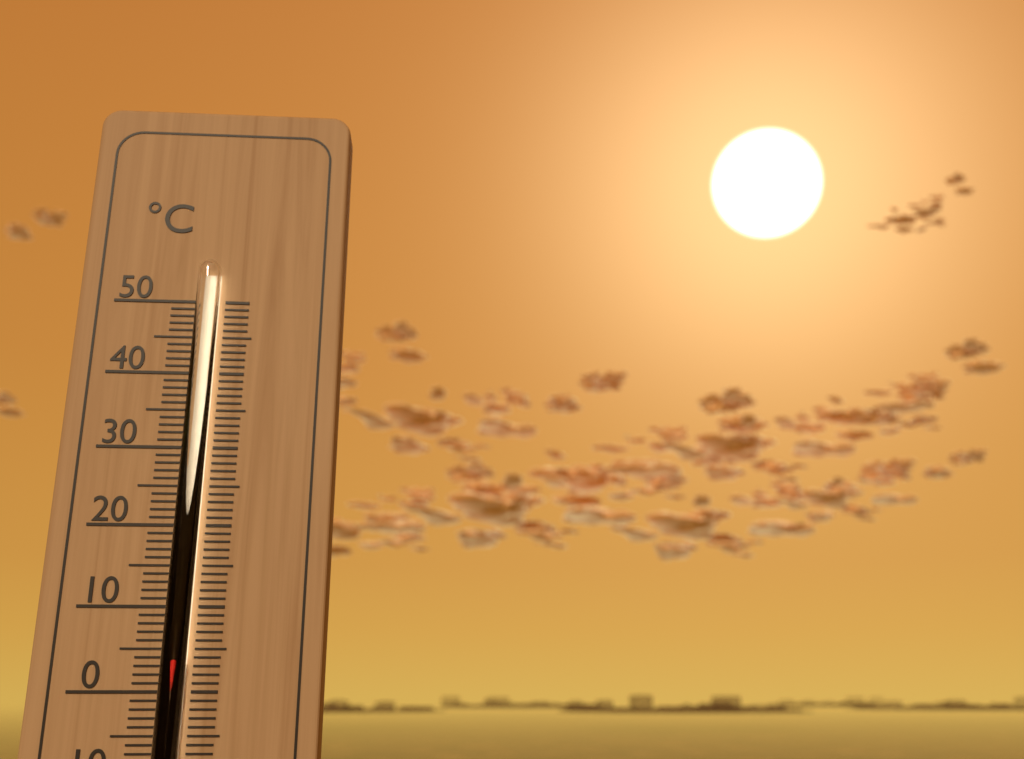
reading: 4 °C
